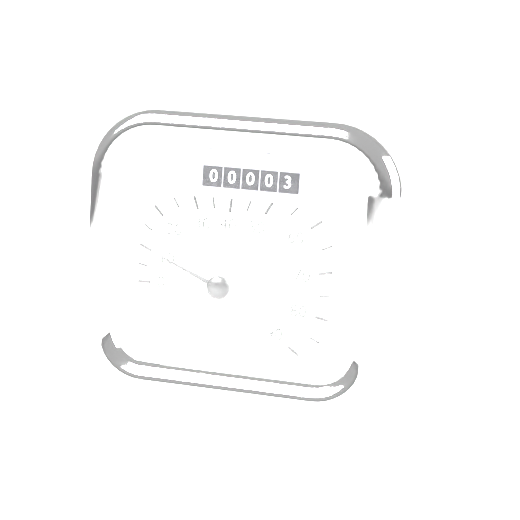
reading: 10 km/h
